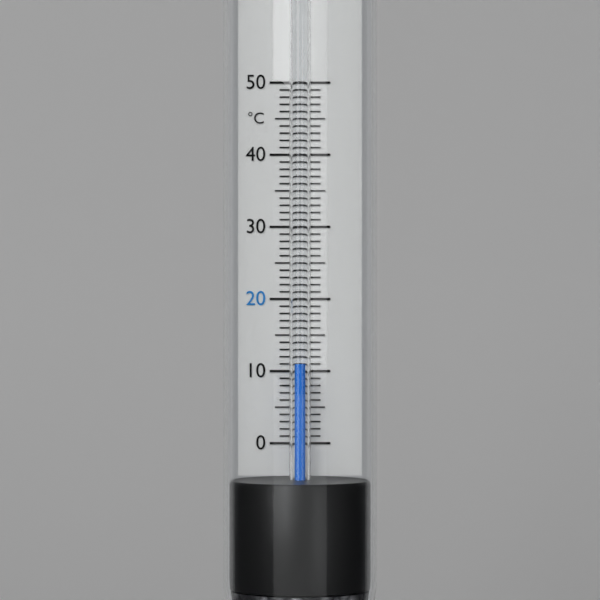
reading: 11 °C
